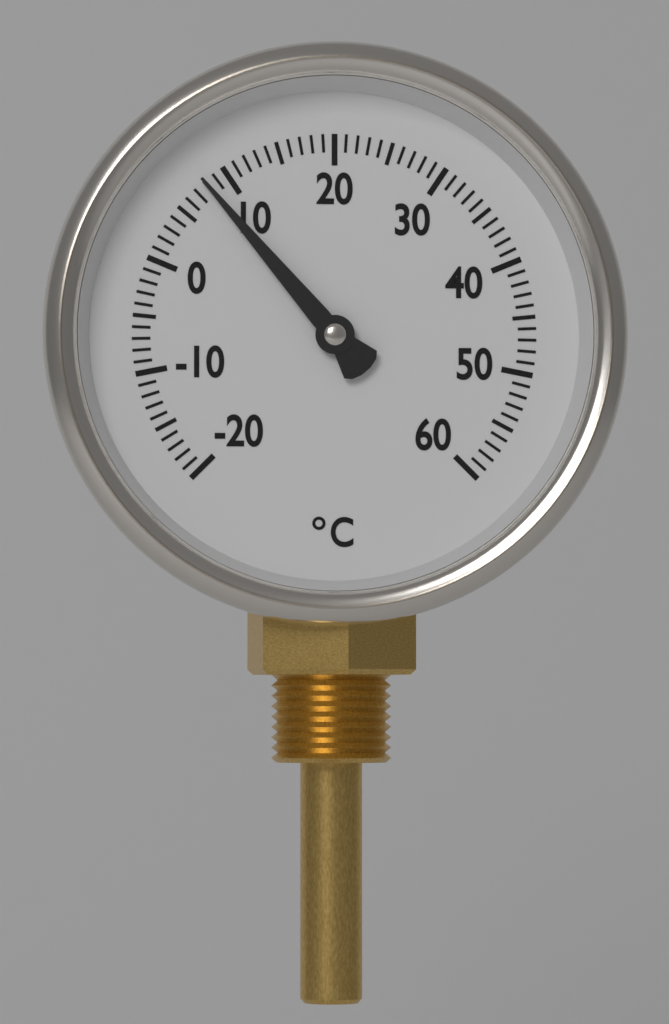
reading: 8 °C
